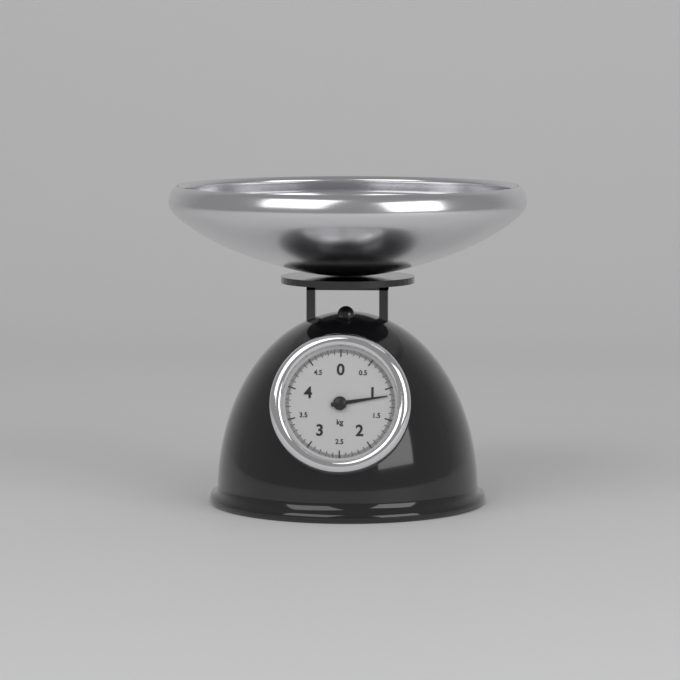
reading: 1.12 kg
